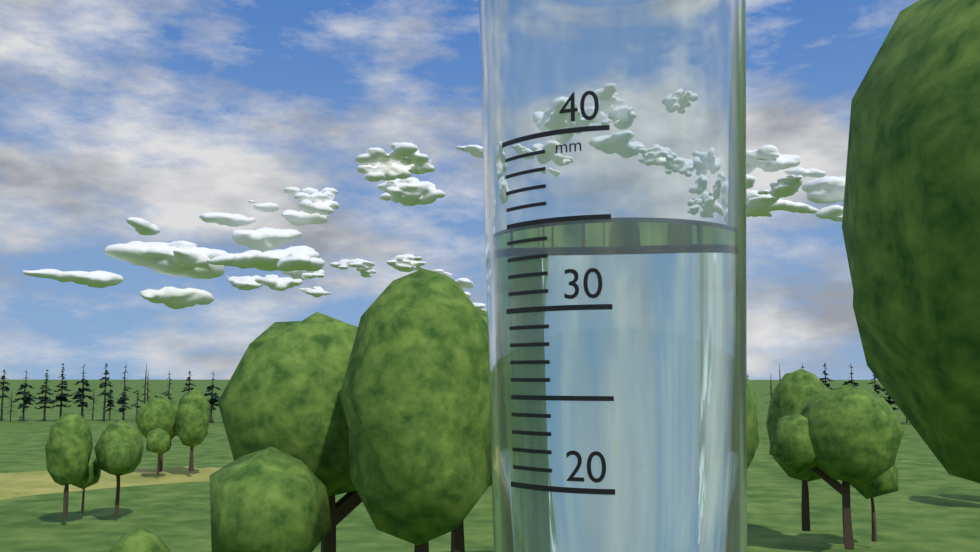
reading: 35 mm
